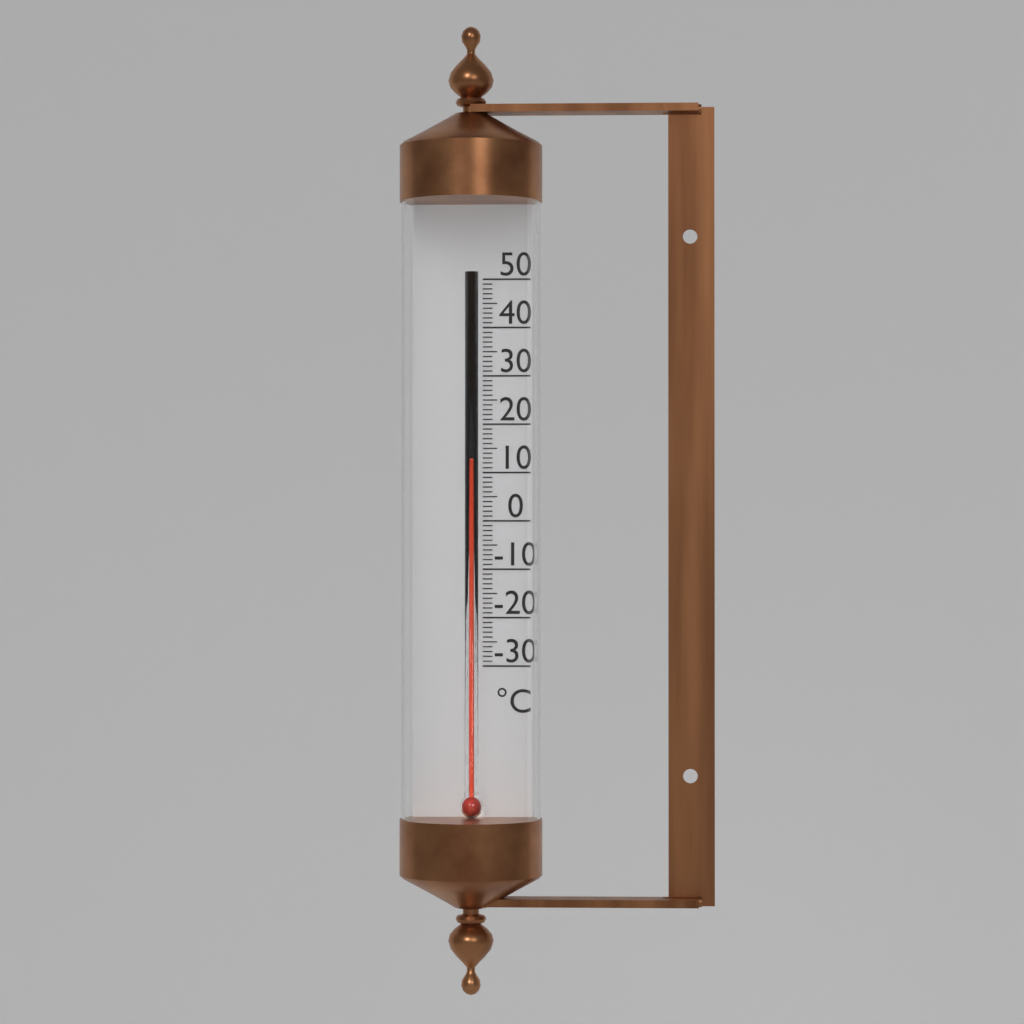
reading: 12 °C
